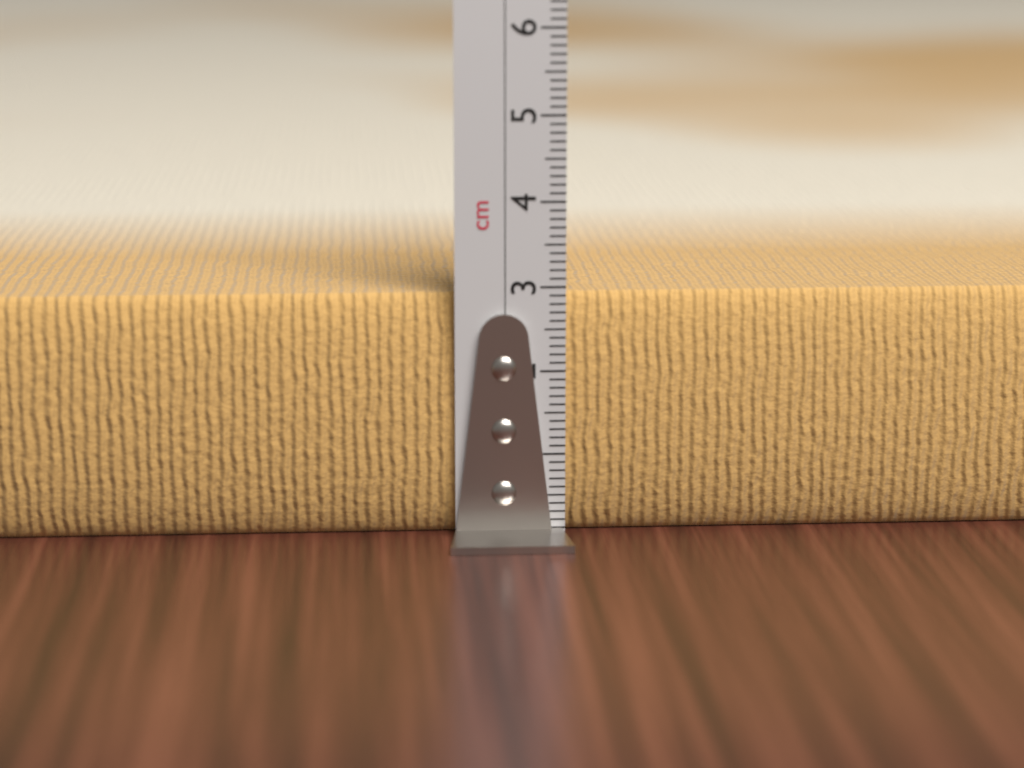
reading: 2.9 cm
